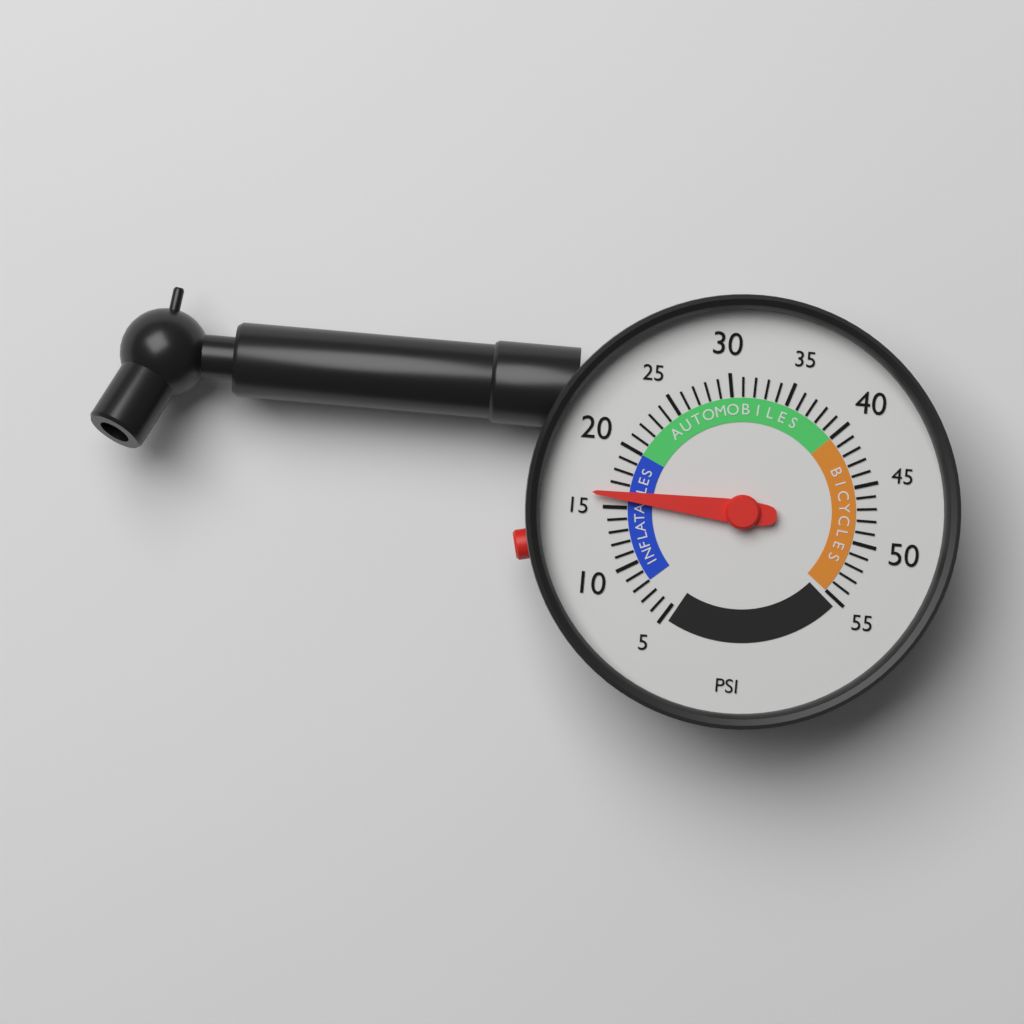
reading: 16 psi
